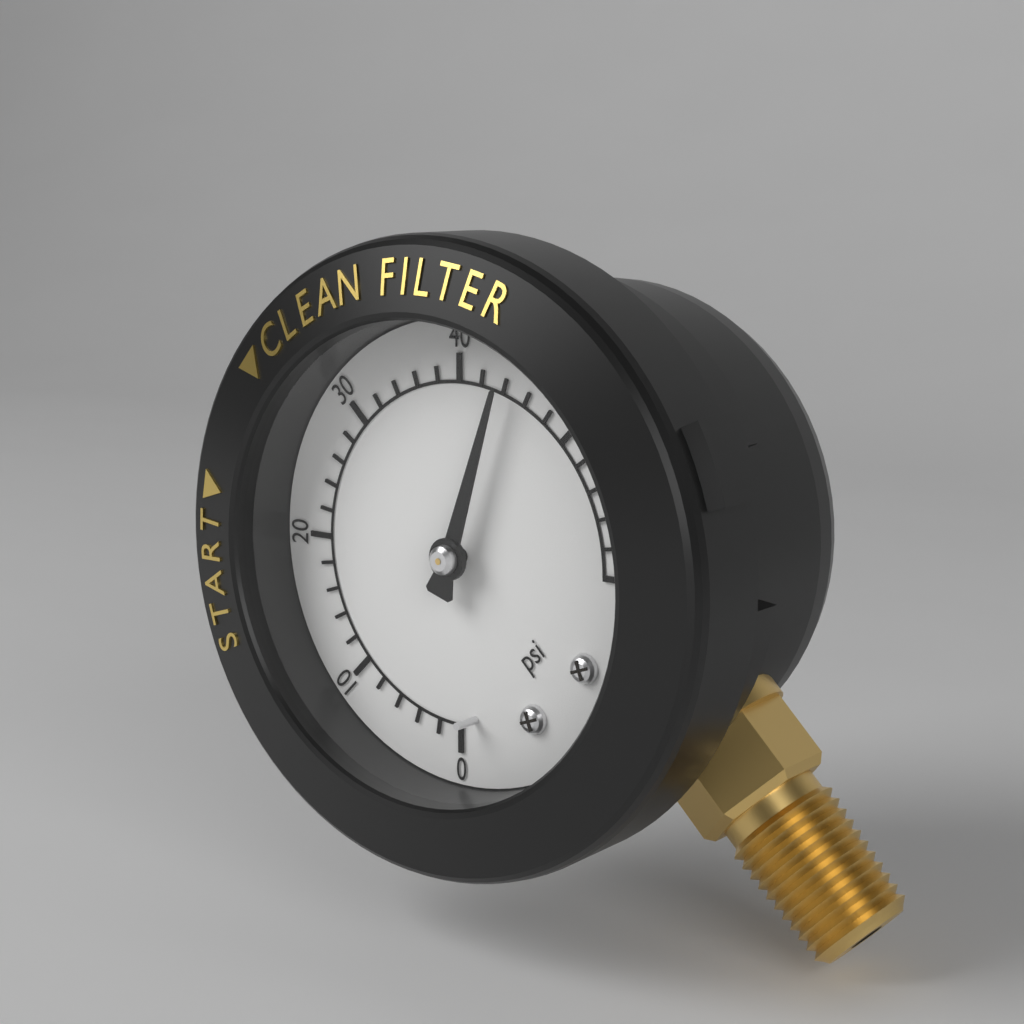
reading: 44 psi
